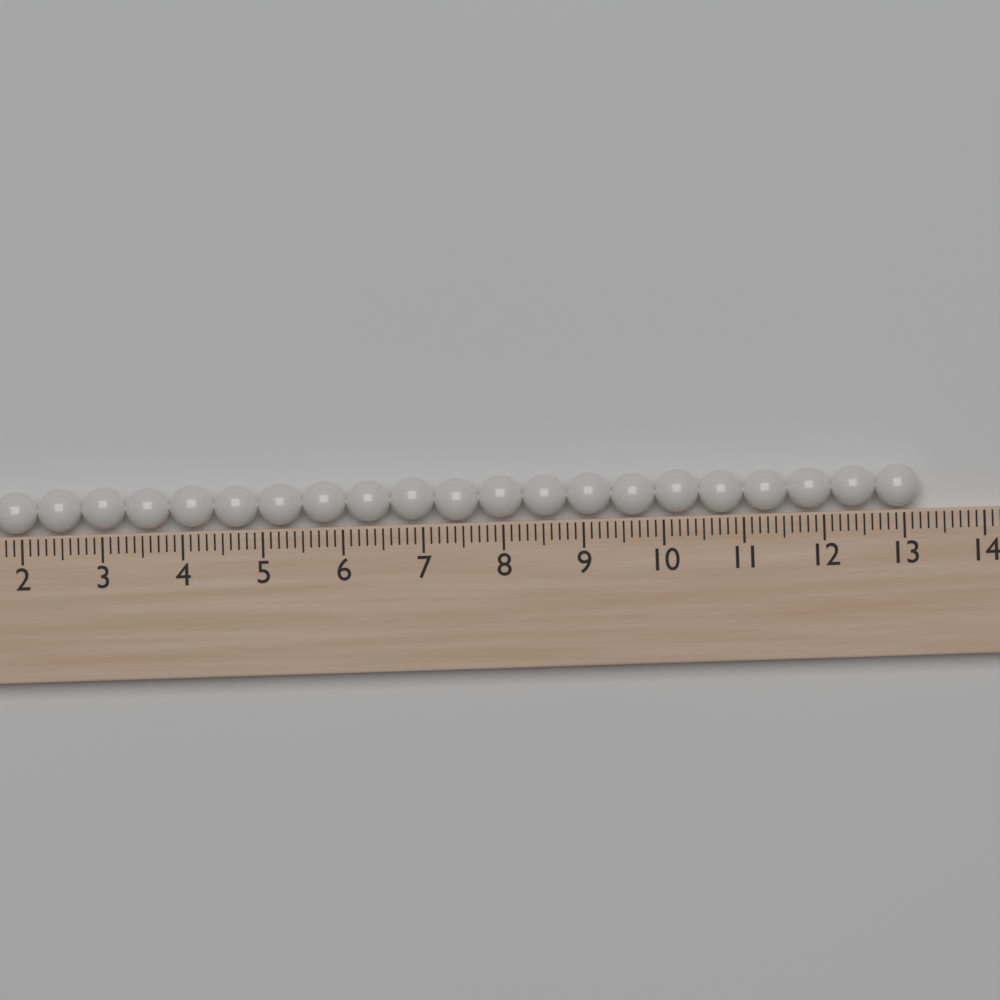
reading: 13.2 (no unit)
